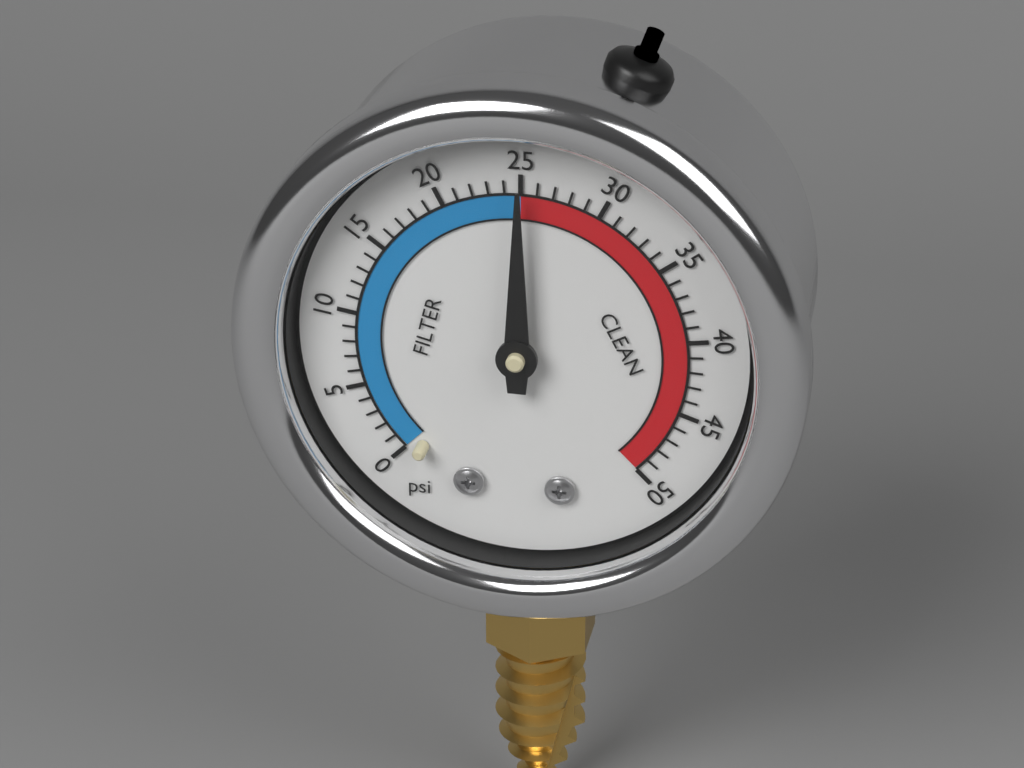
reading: 25 psi
